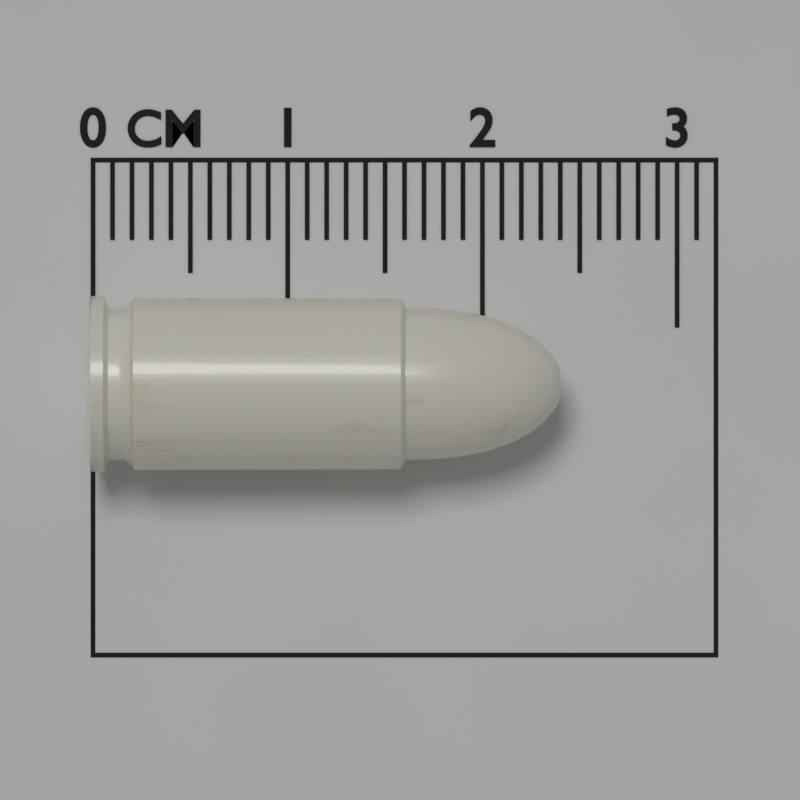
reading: 2.4 cm
